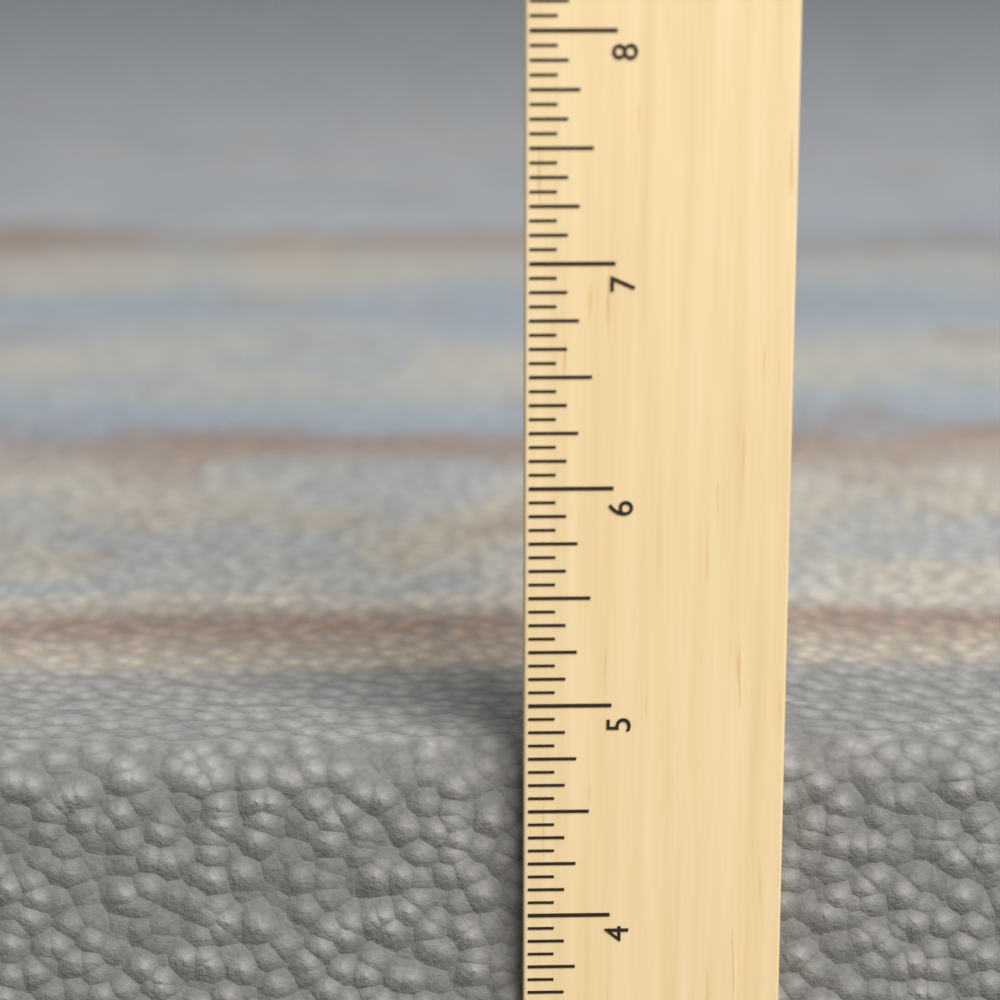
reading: 4.7500 in
